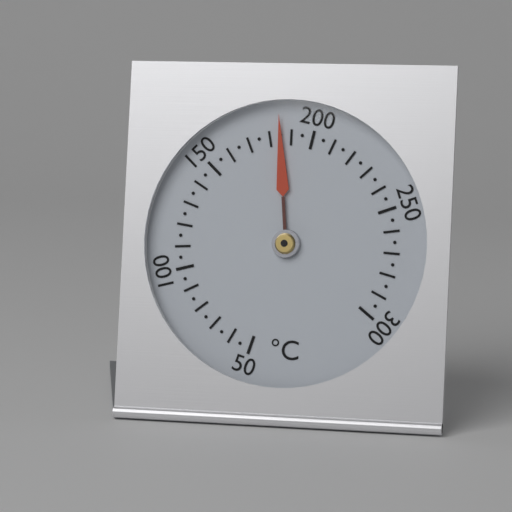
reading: 185 °C
